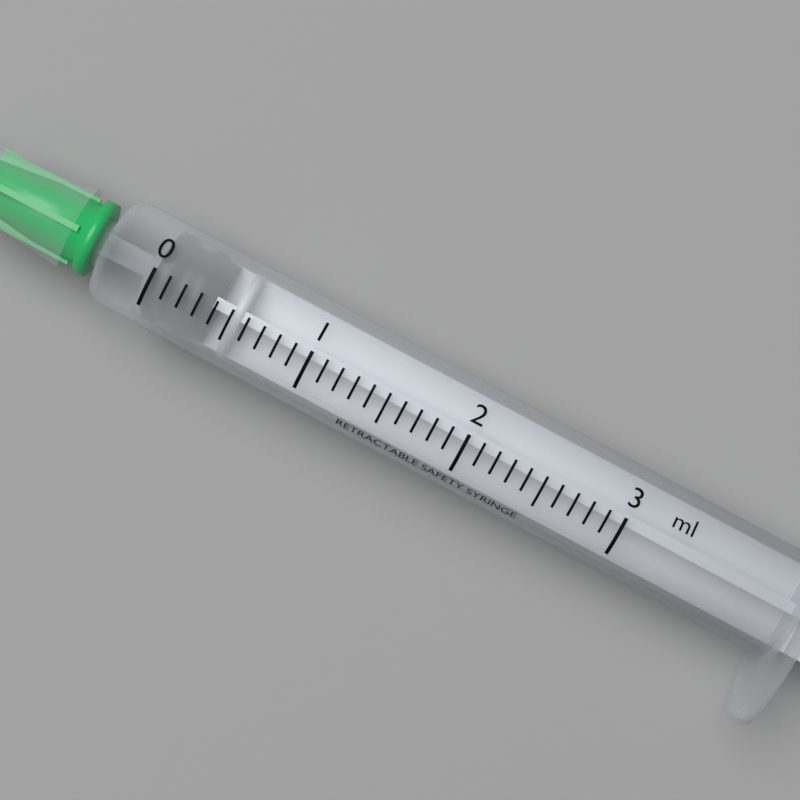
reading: 0.0 ml
